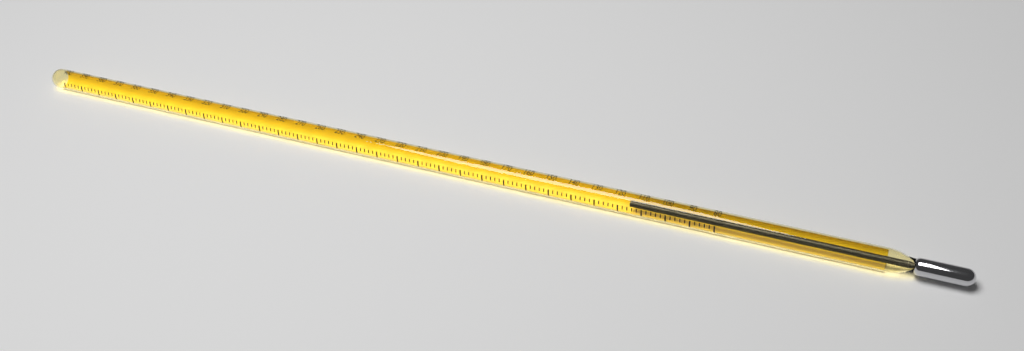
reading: 116 (no unit)
